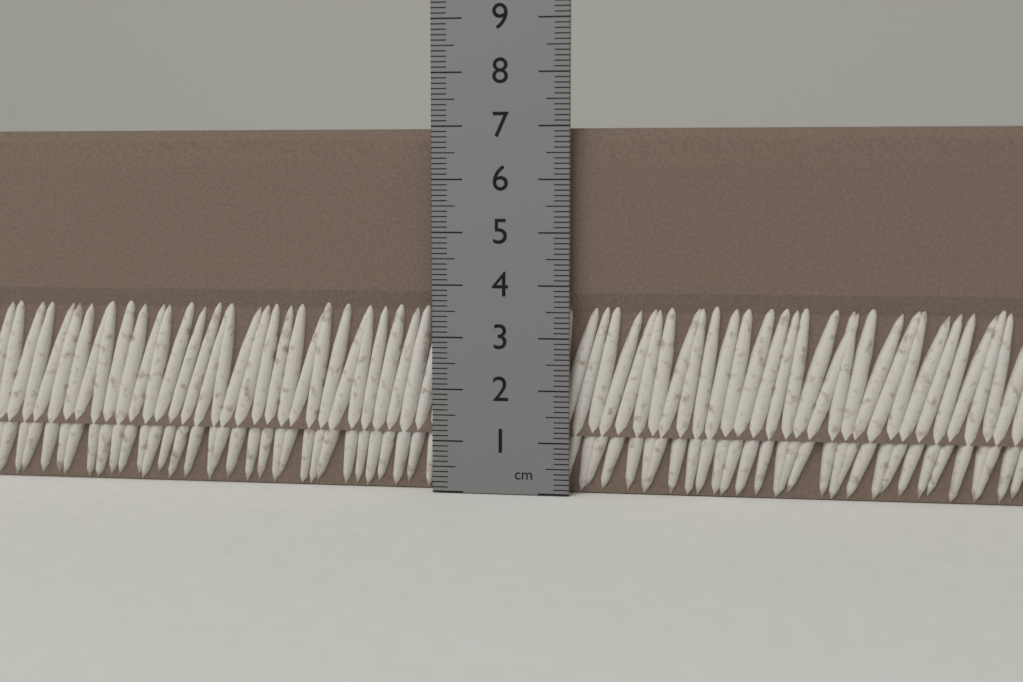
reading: 7.0 cm
